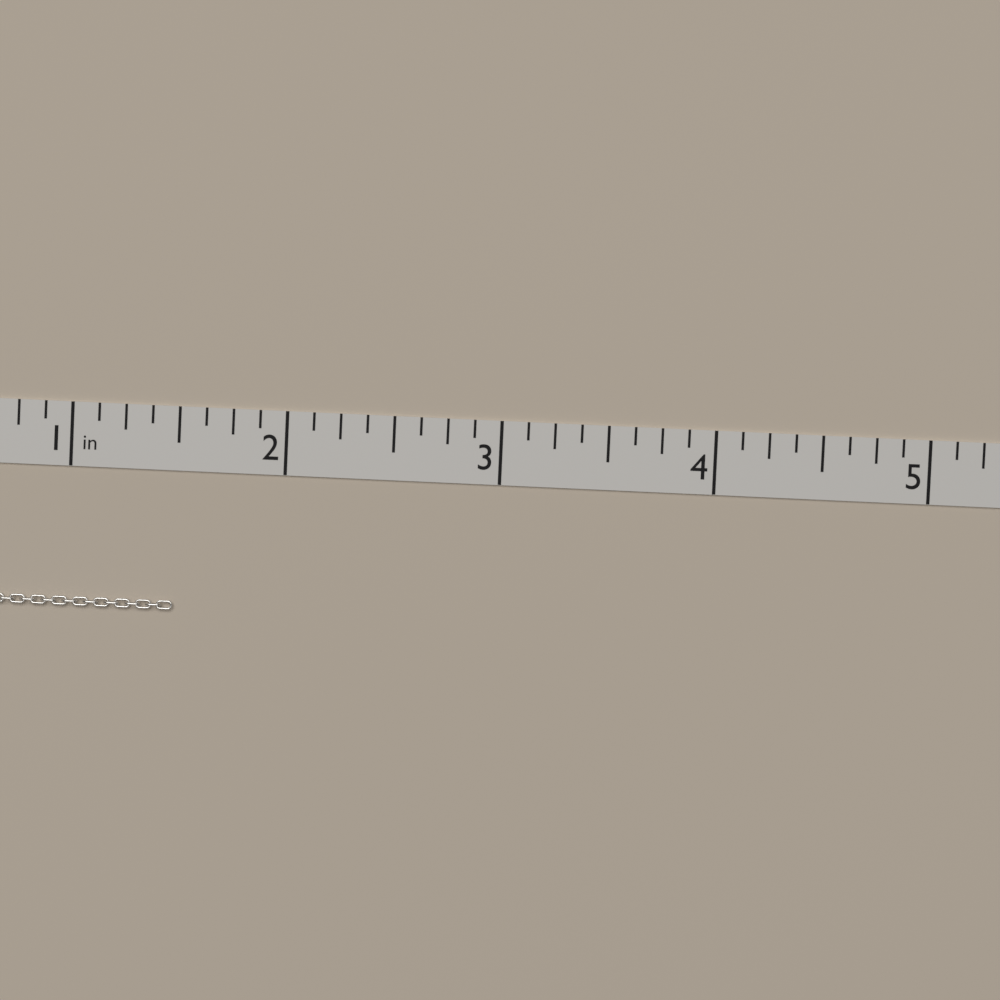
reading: 1.500 in
